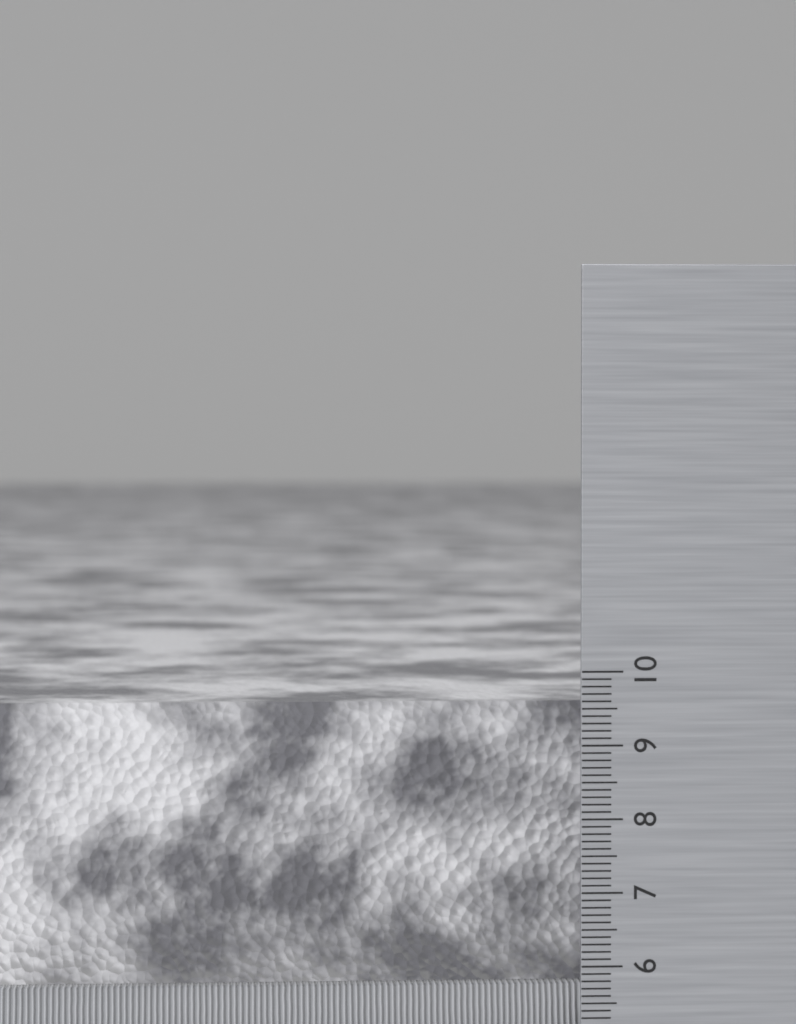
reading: 9.5 cm
